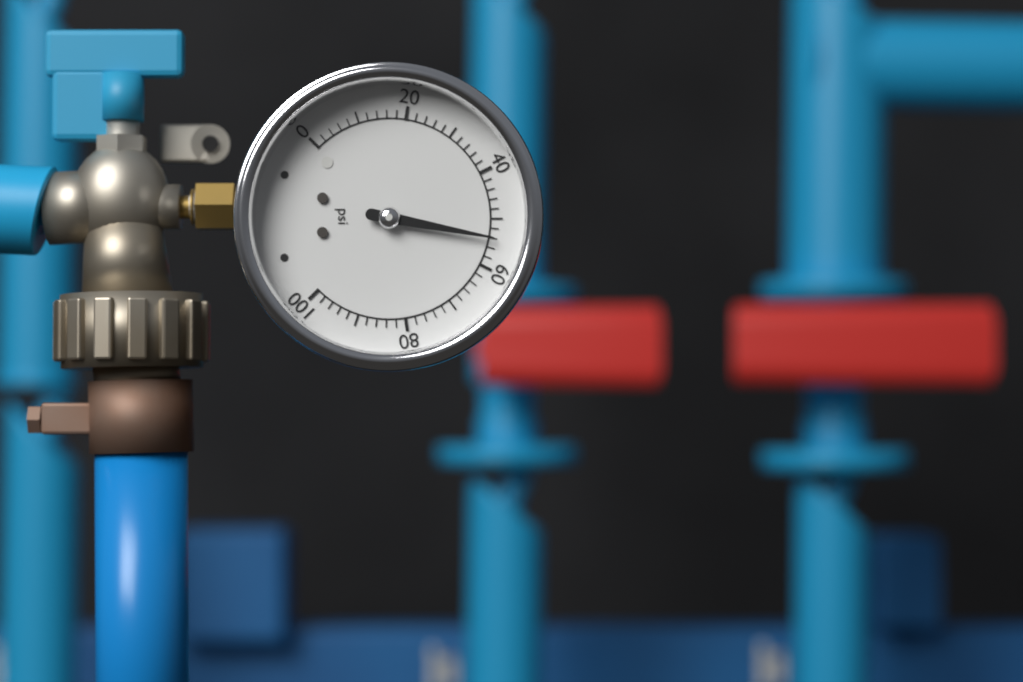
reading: 54 psi
